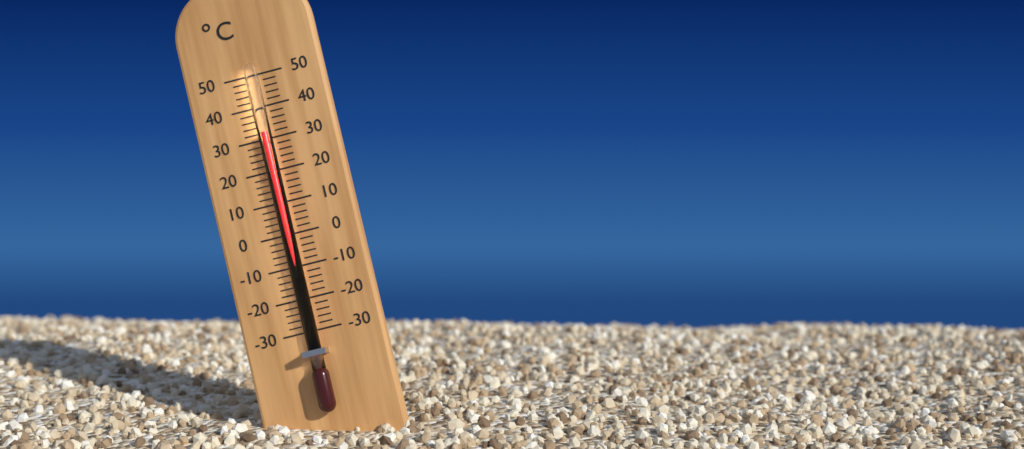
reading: 32 °C
